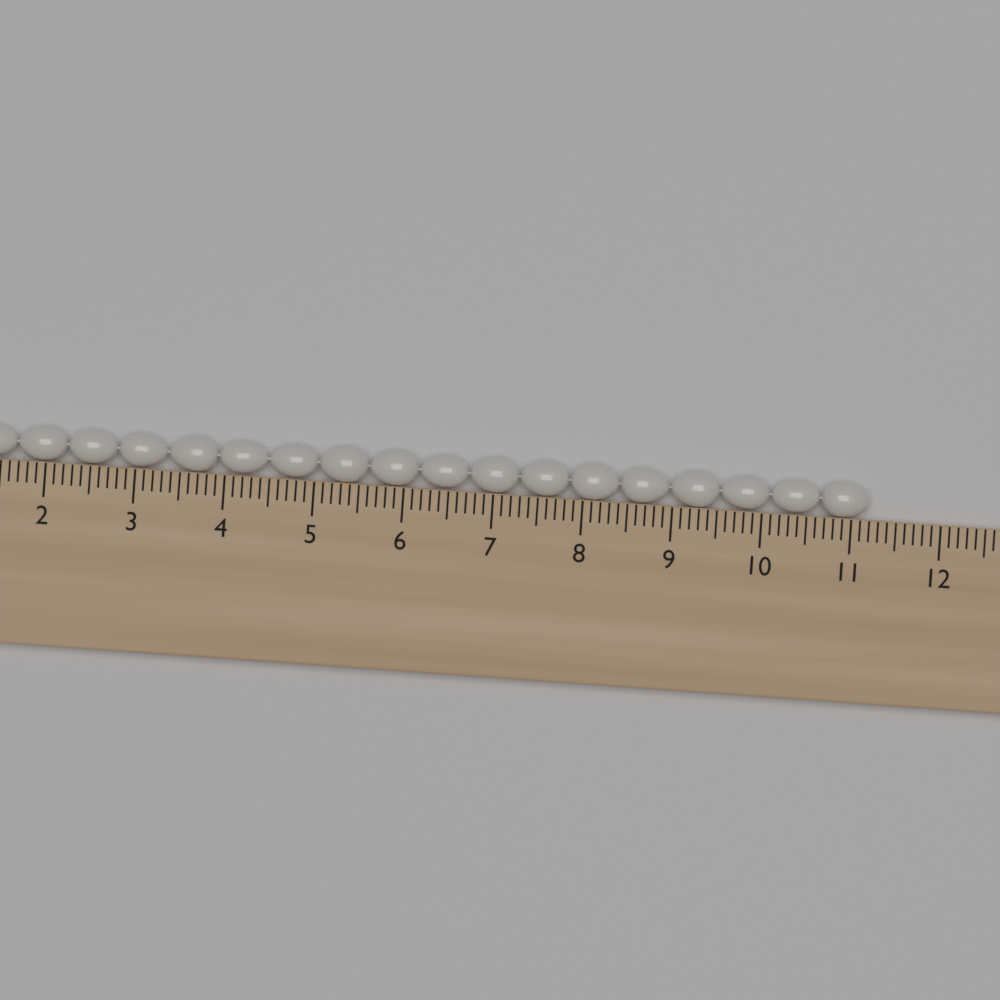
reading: 11.2 cm
